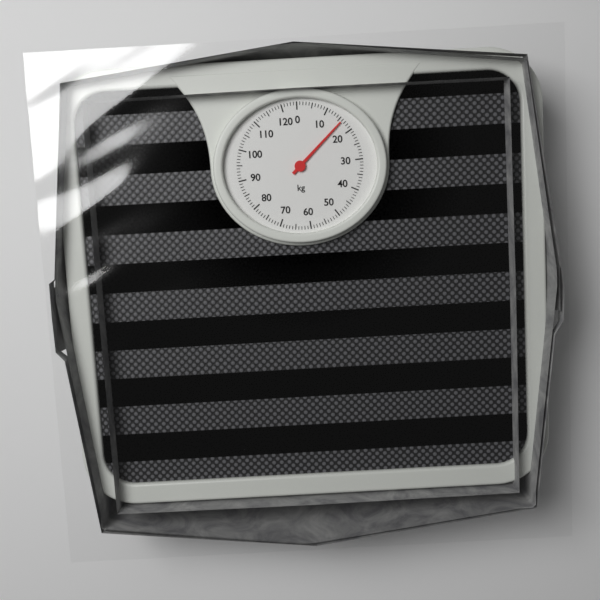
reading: 16 kg
